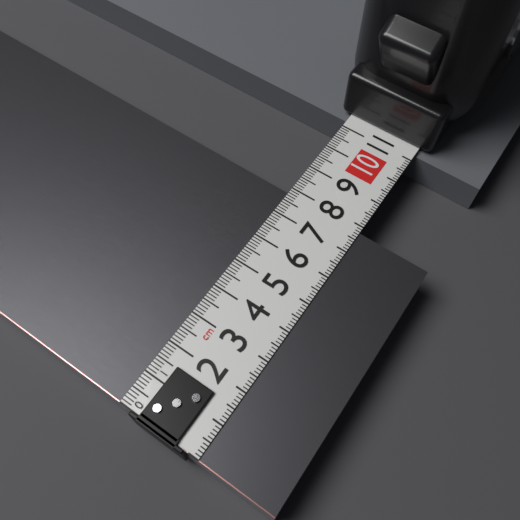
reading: 7.8 cm
